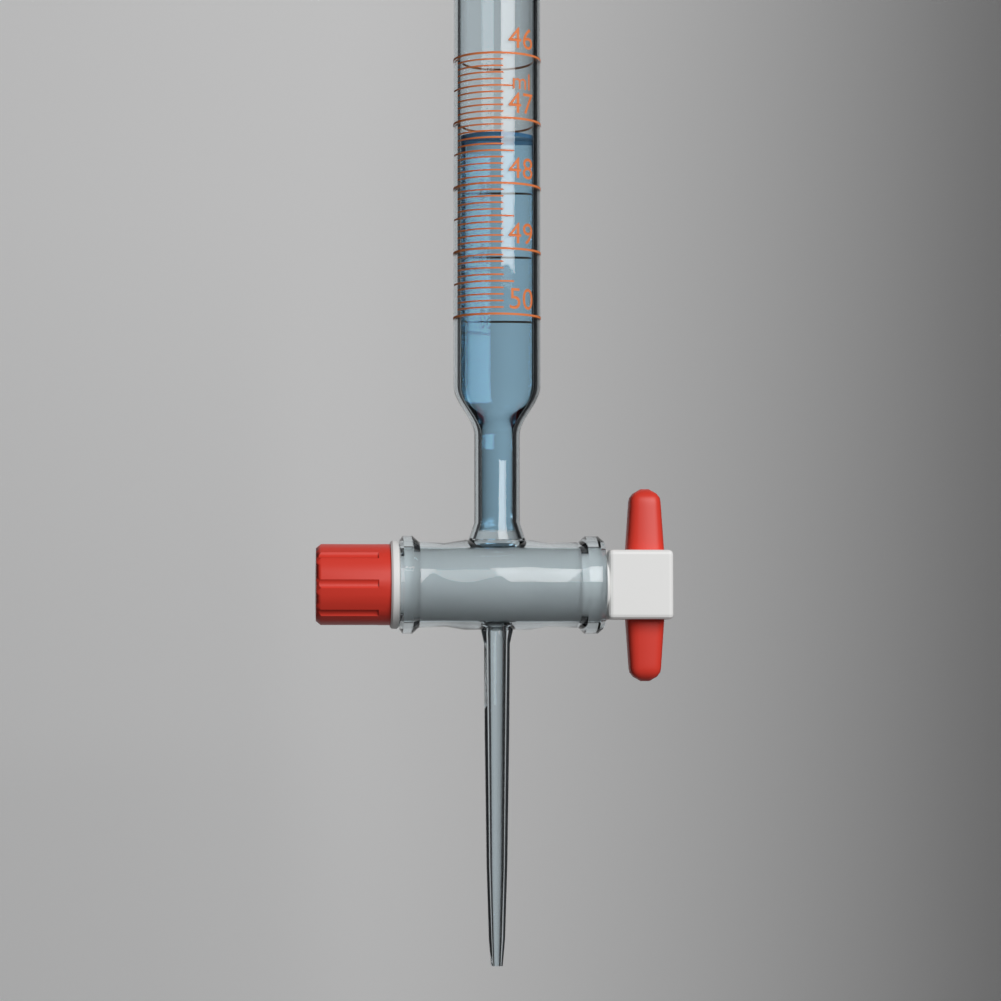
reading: 47.2 ml
